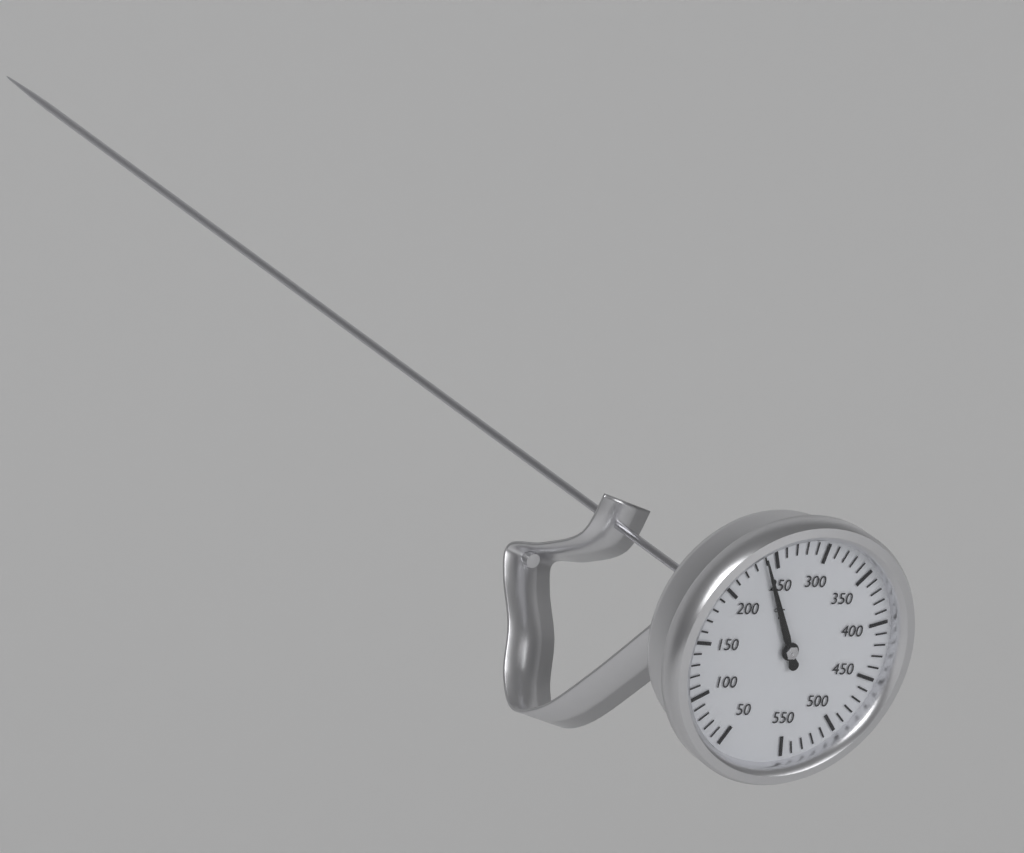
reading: 240 °F
